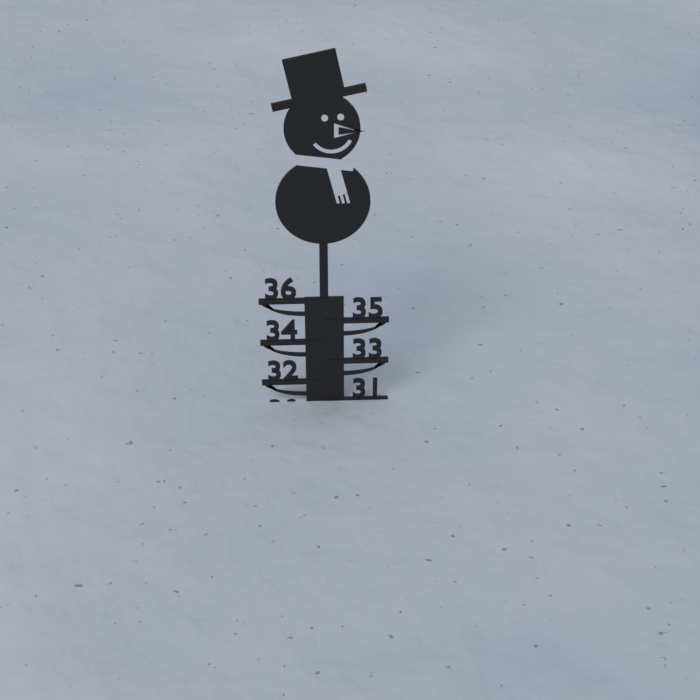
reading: 31 (no unit)
